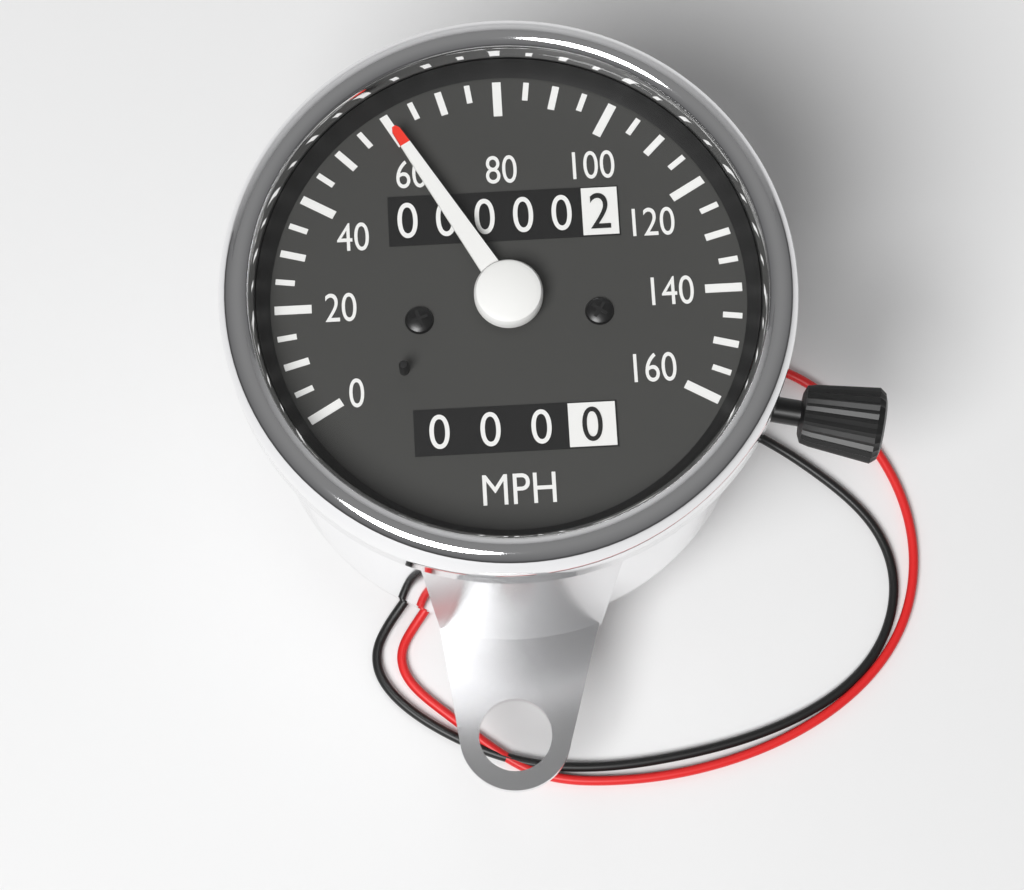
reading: 60 mph
